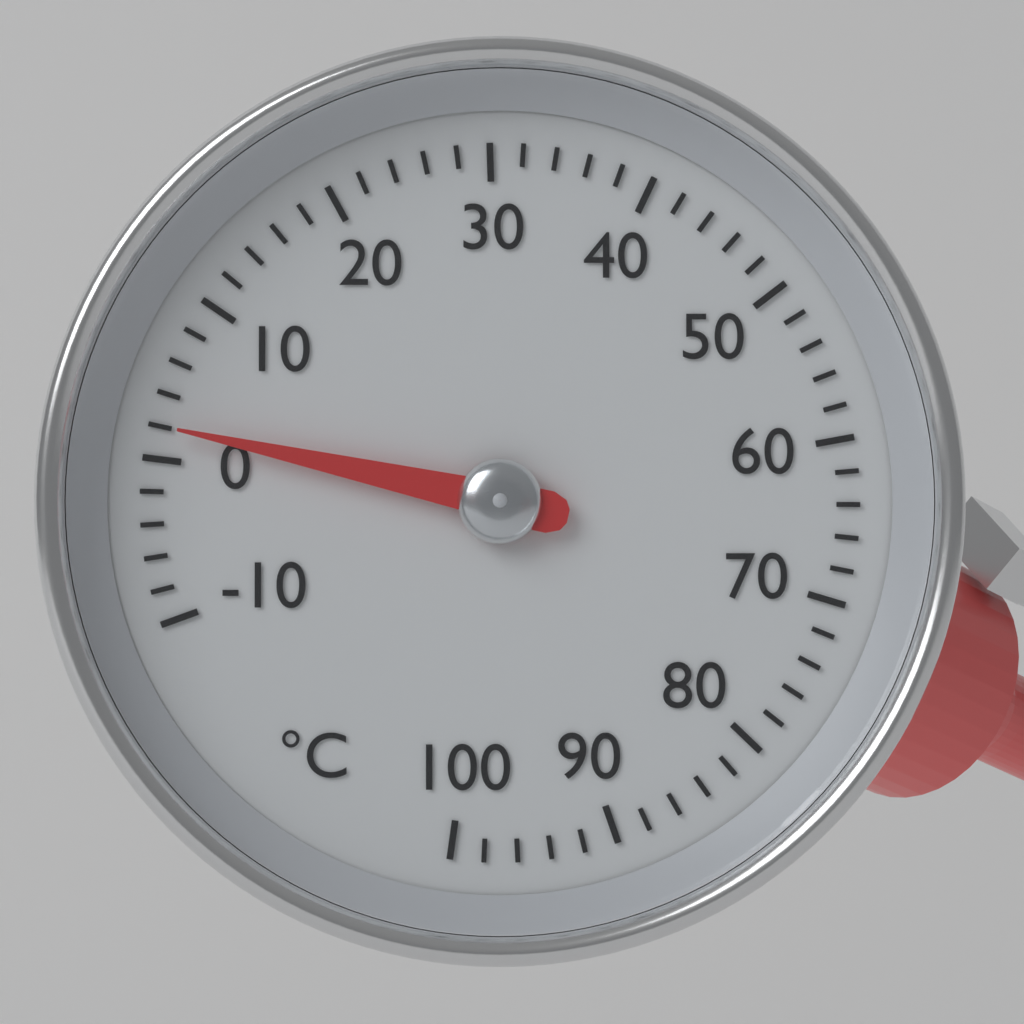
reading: 2 °C
